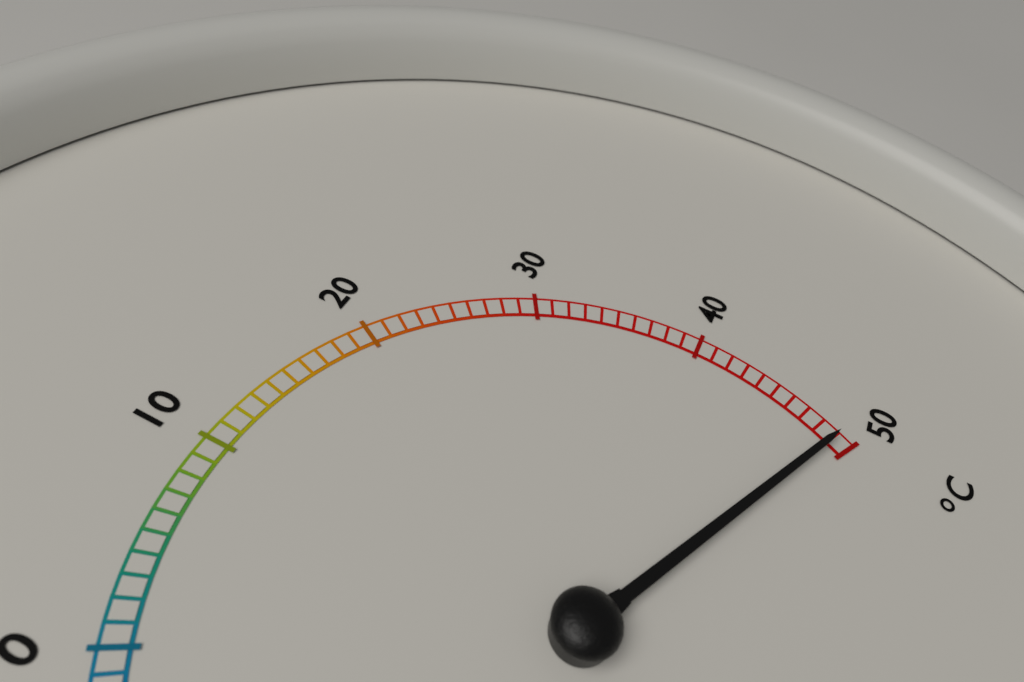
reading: 49 °C
